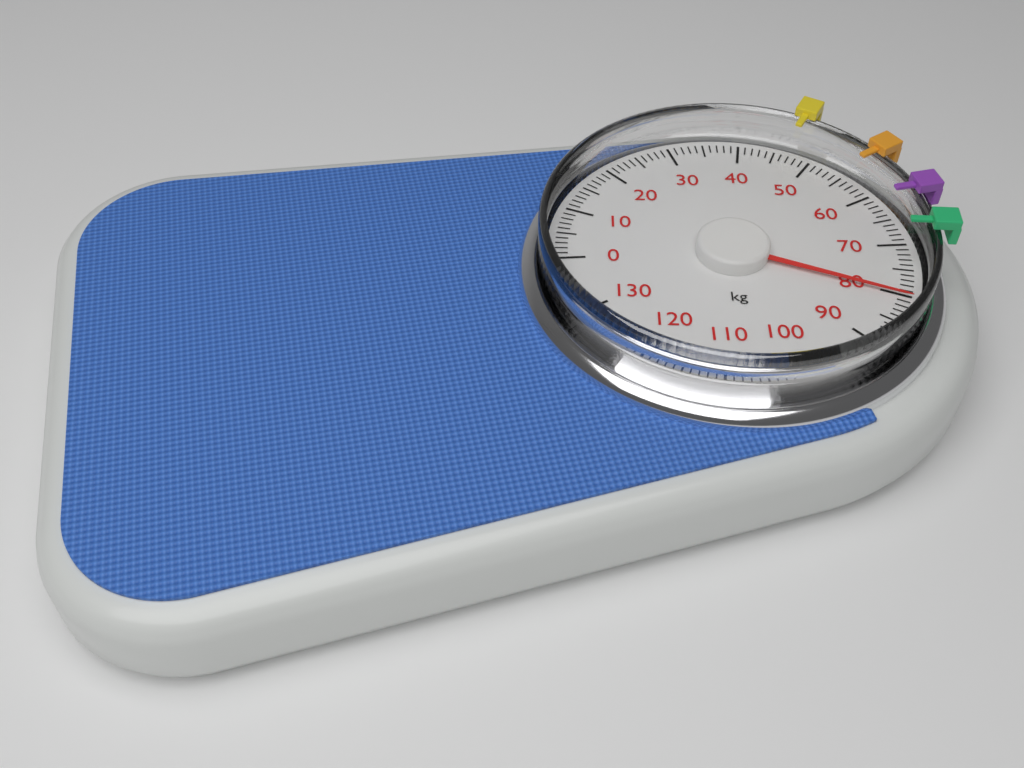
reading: 80 kg
